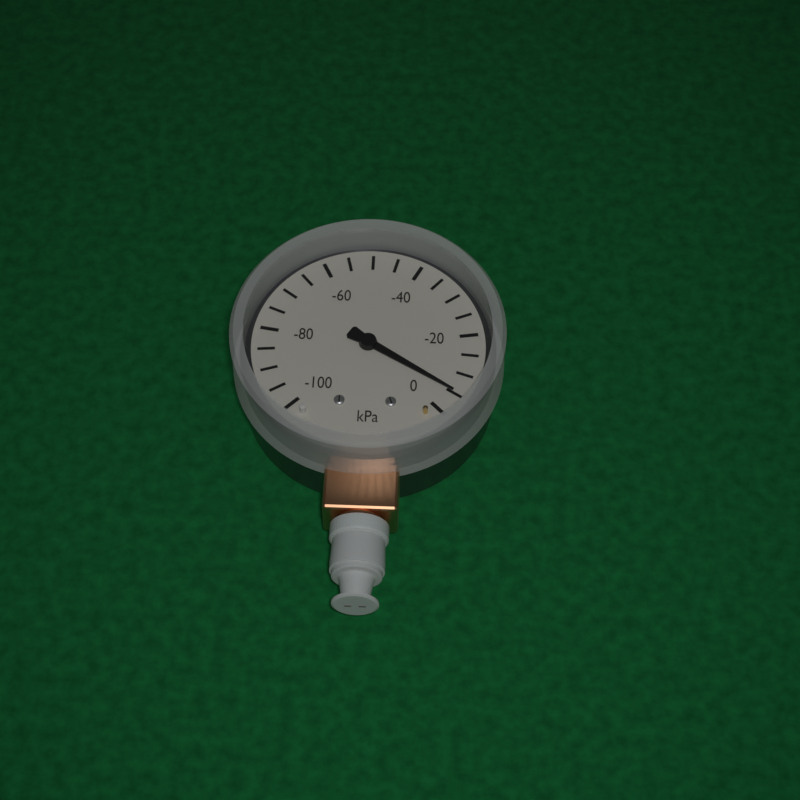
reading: -5 kPa
